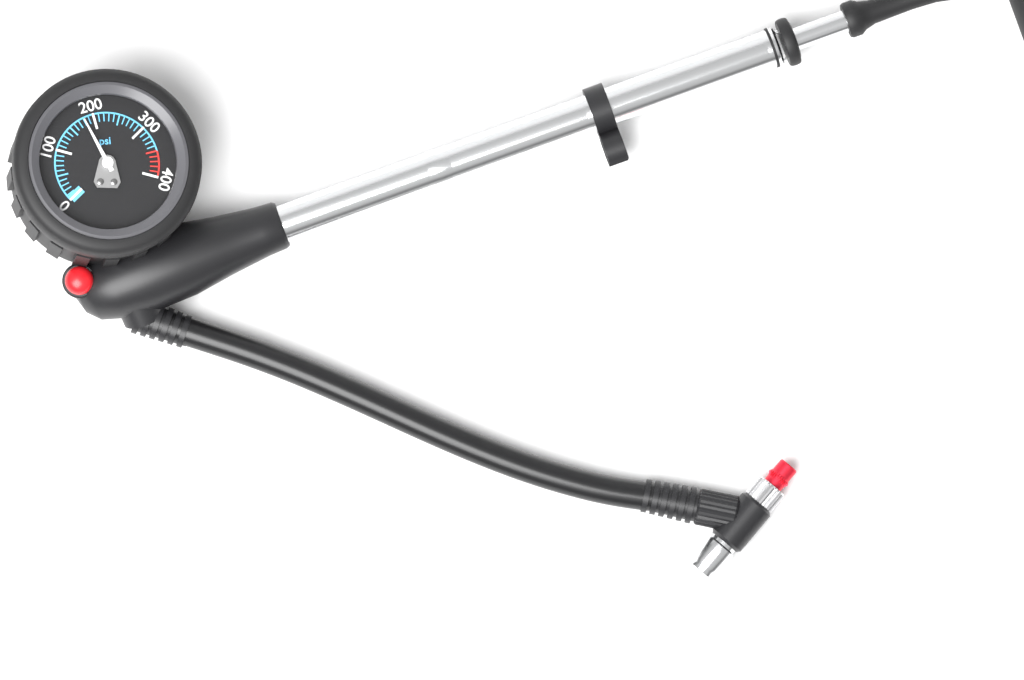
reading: 180 psi
